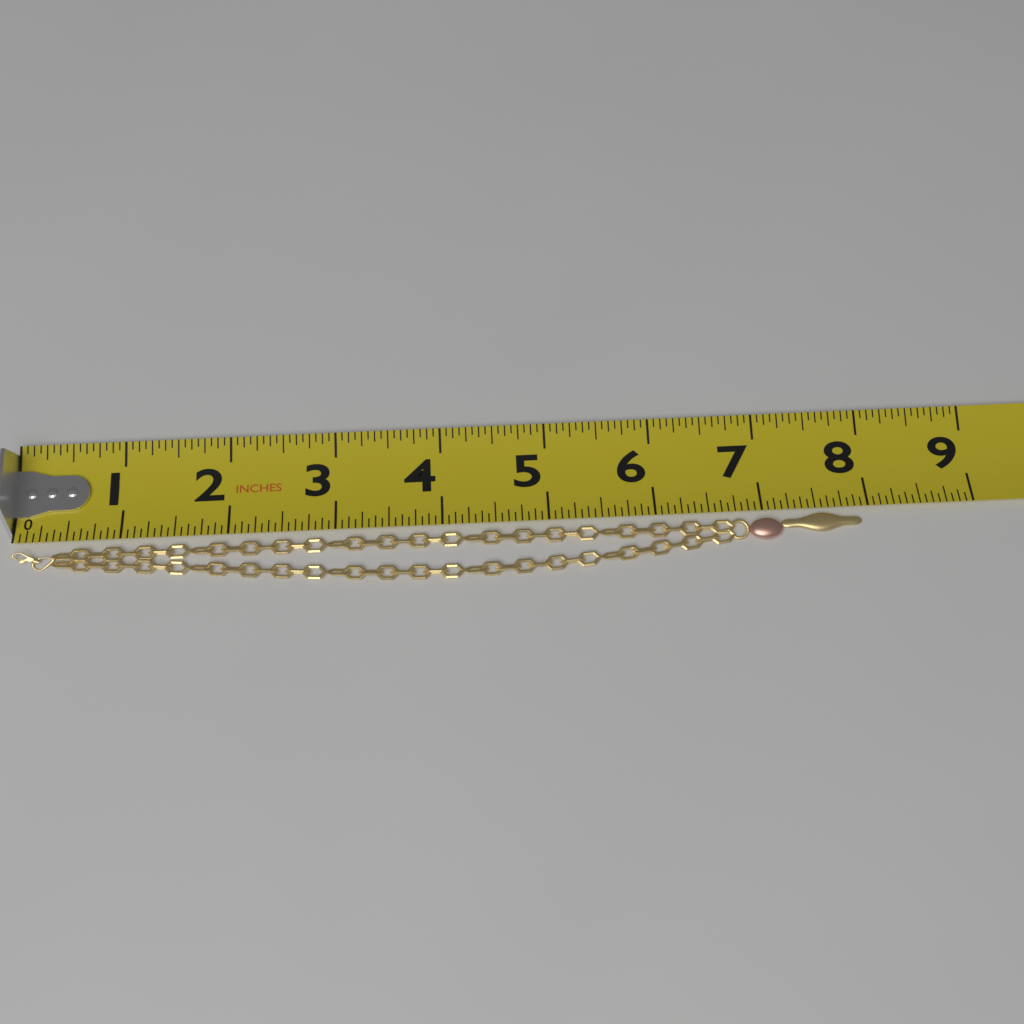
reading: 7.9375 in
